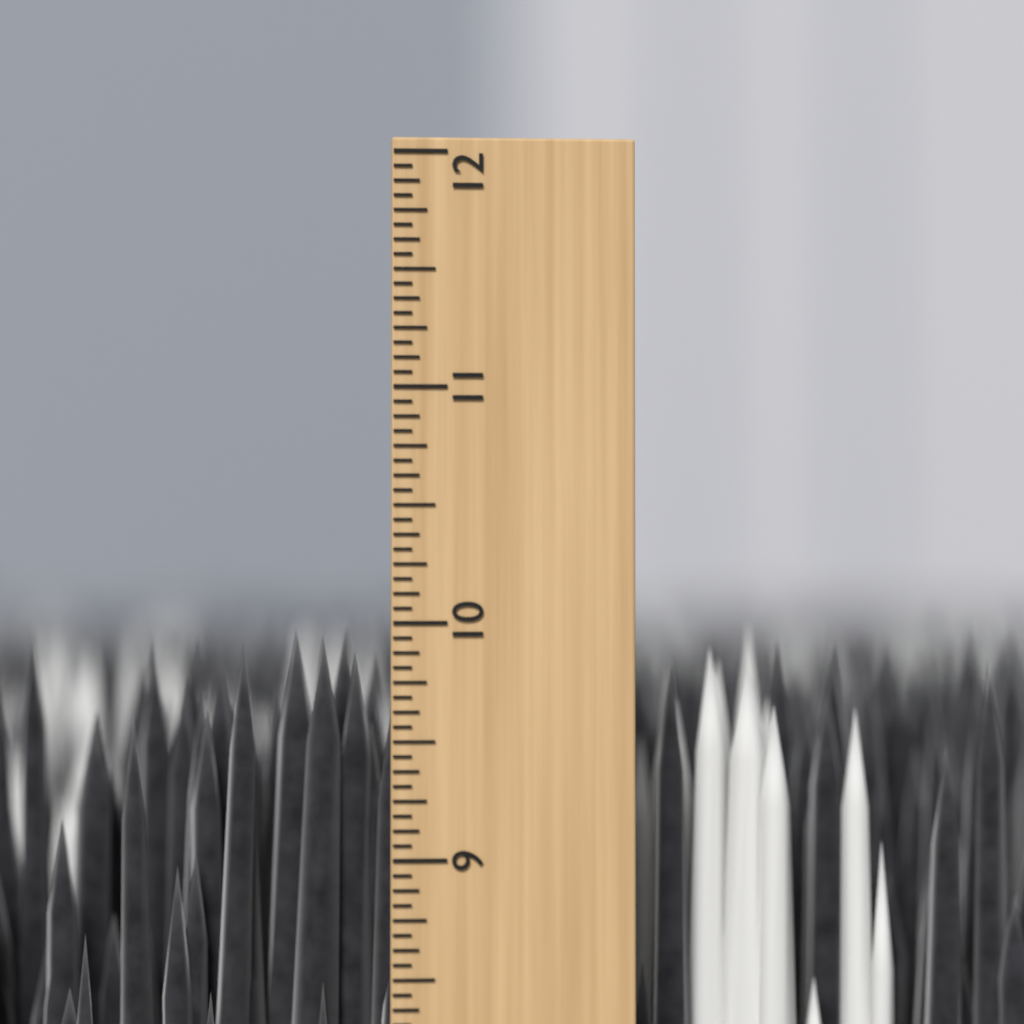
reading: 10.0000 inch
